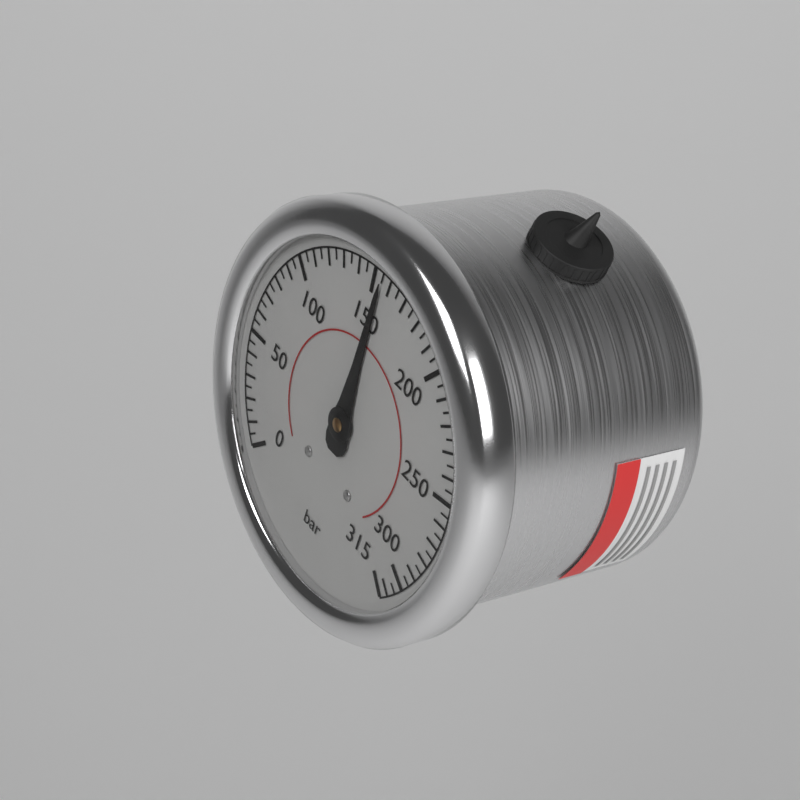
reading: 155 bar
